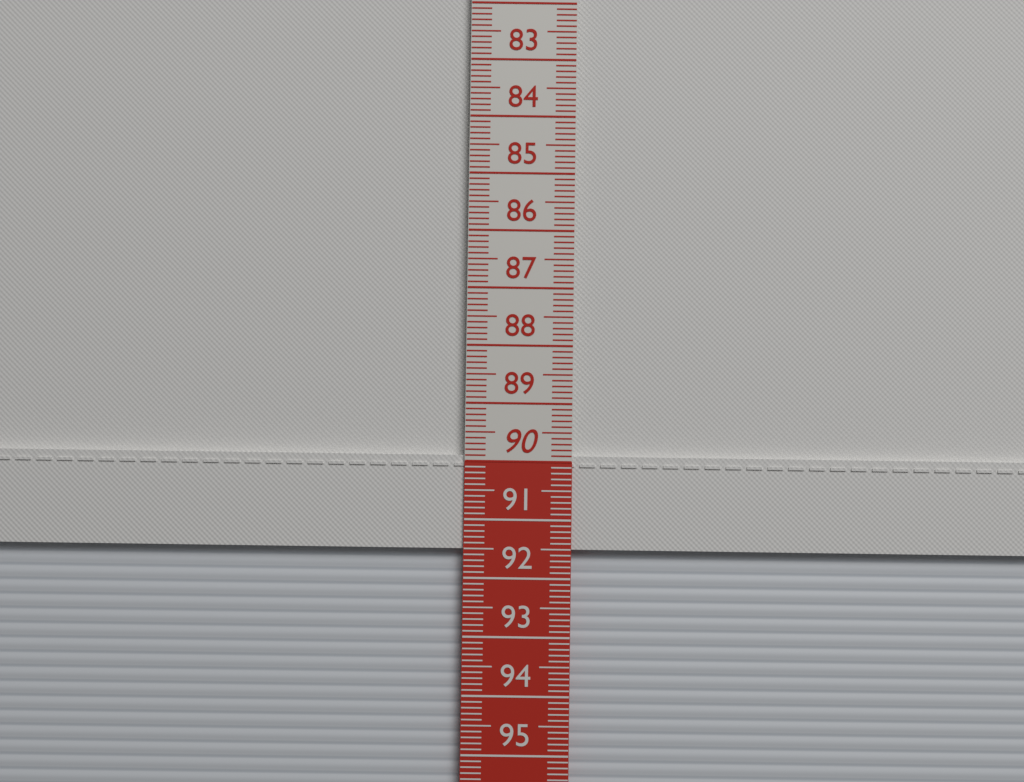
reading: 91.5 cm
